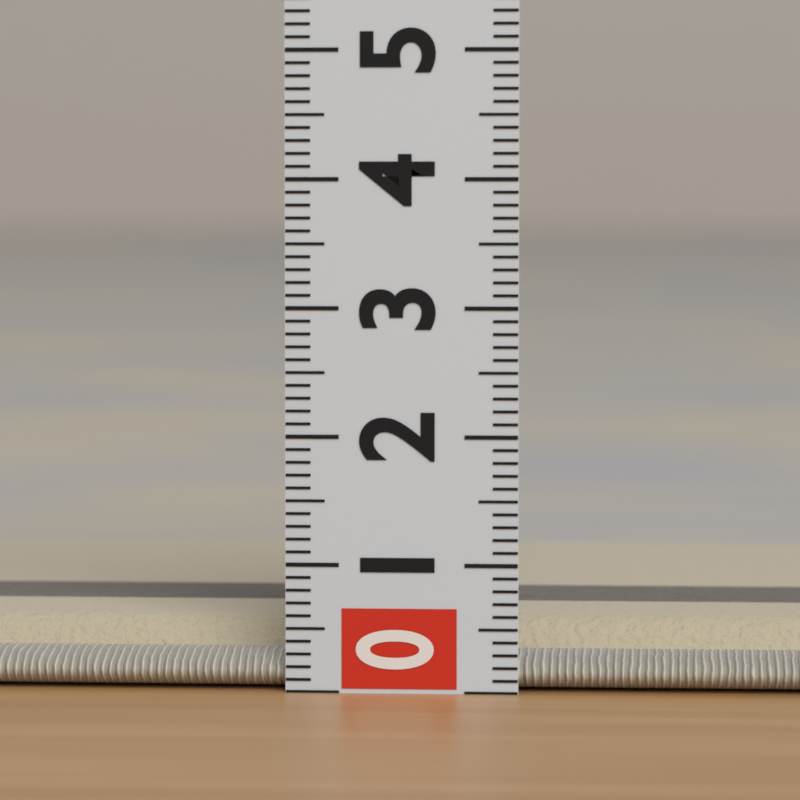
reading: 0.5 (no unit)
